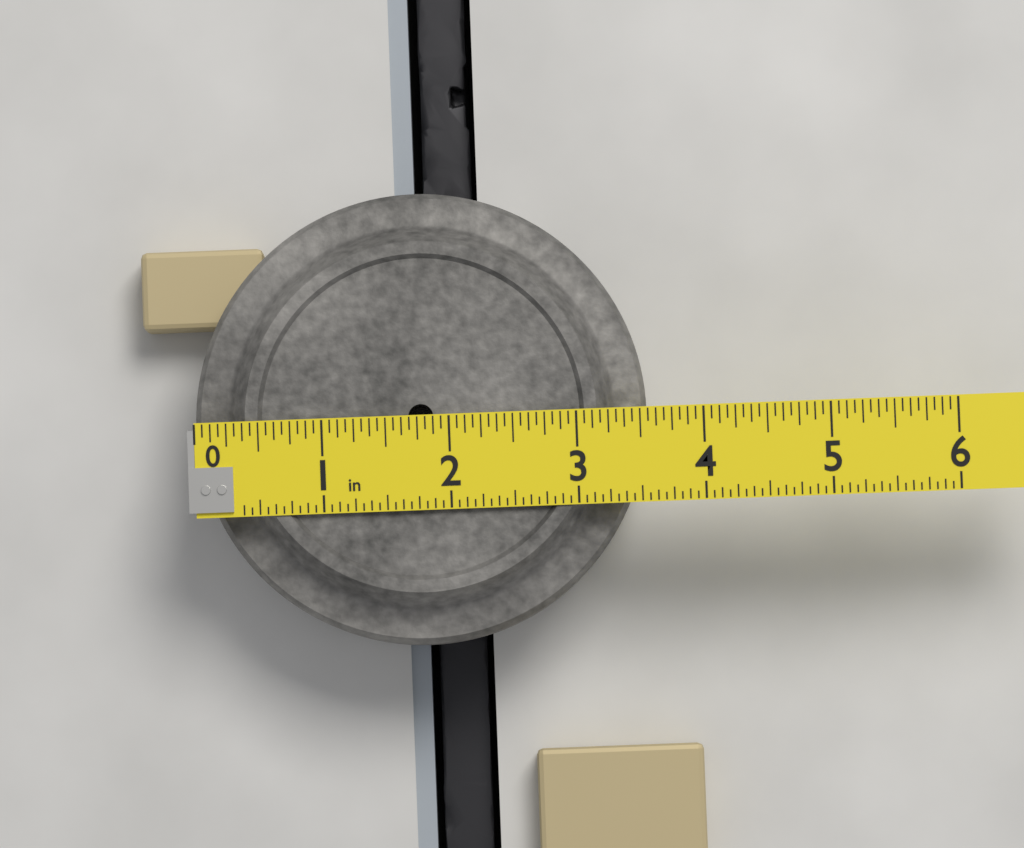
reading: 3.5625 in
